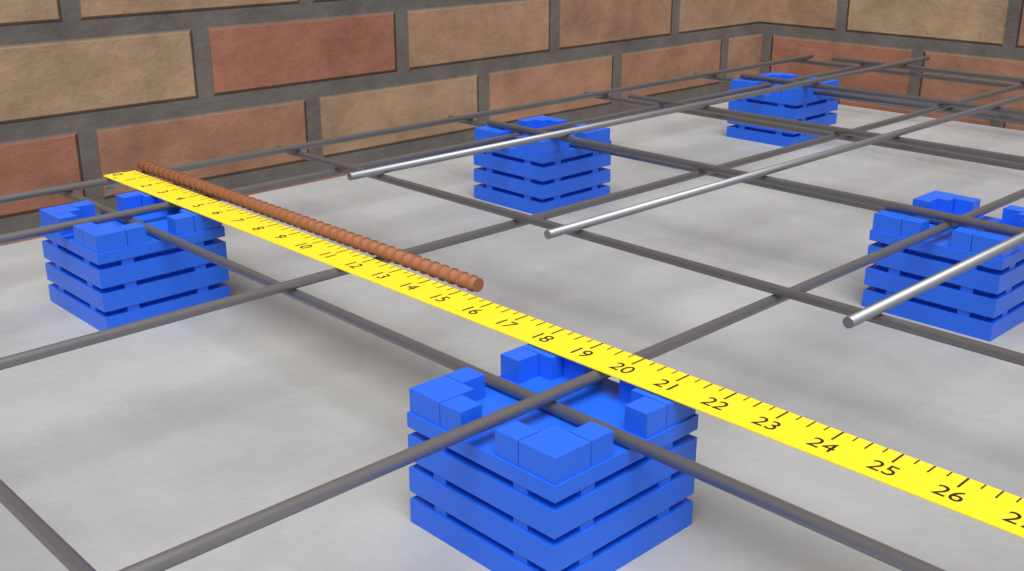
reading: 15.25 in
